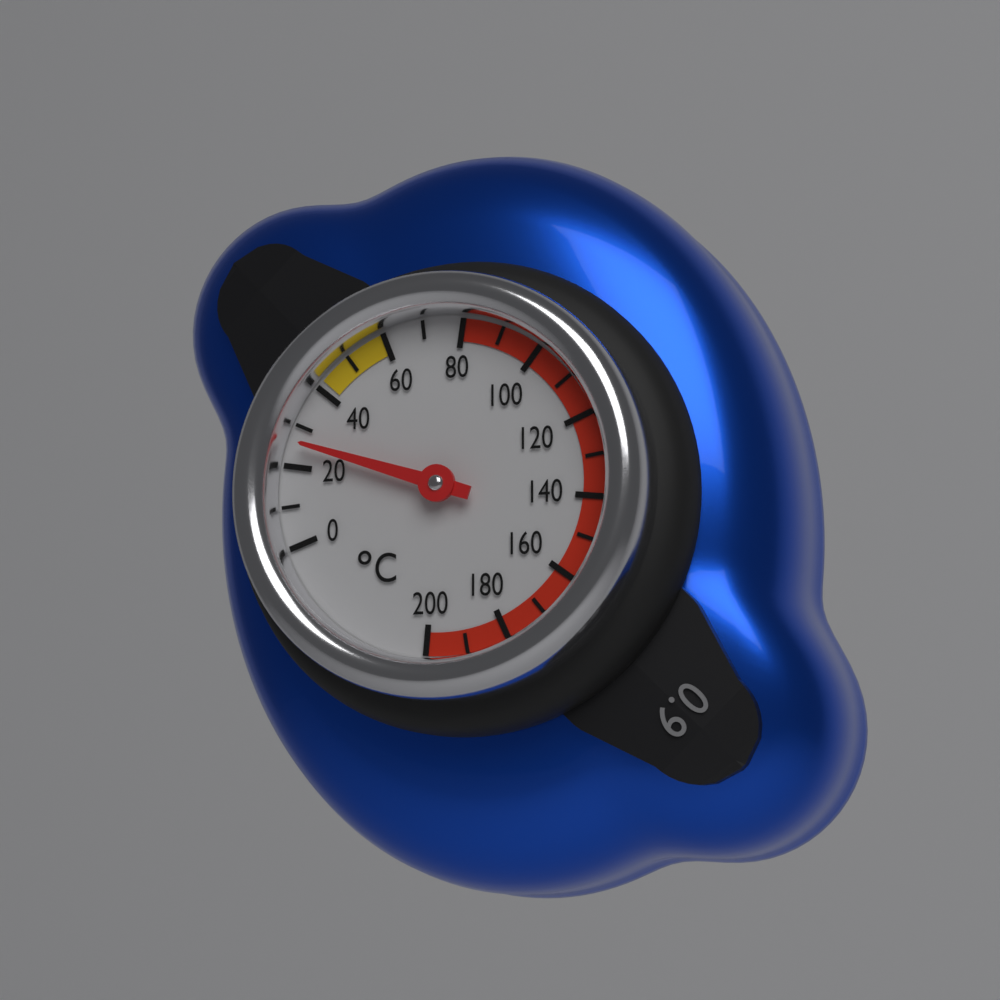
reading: 26 °C
